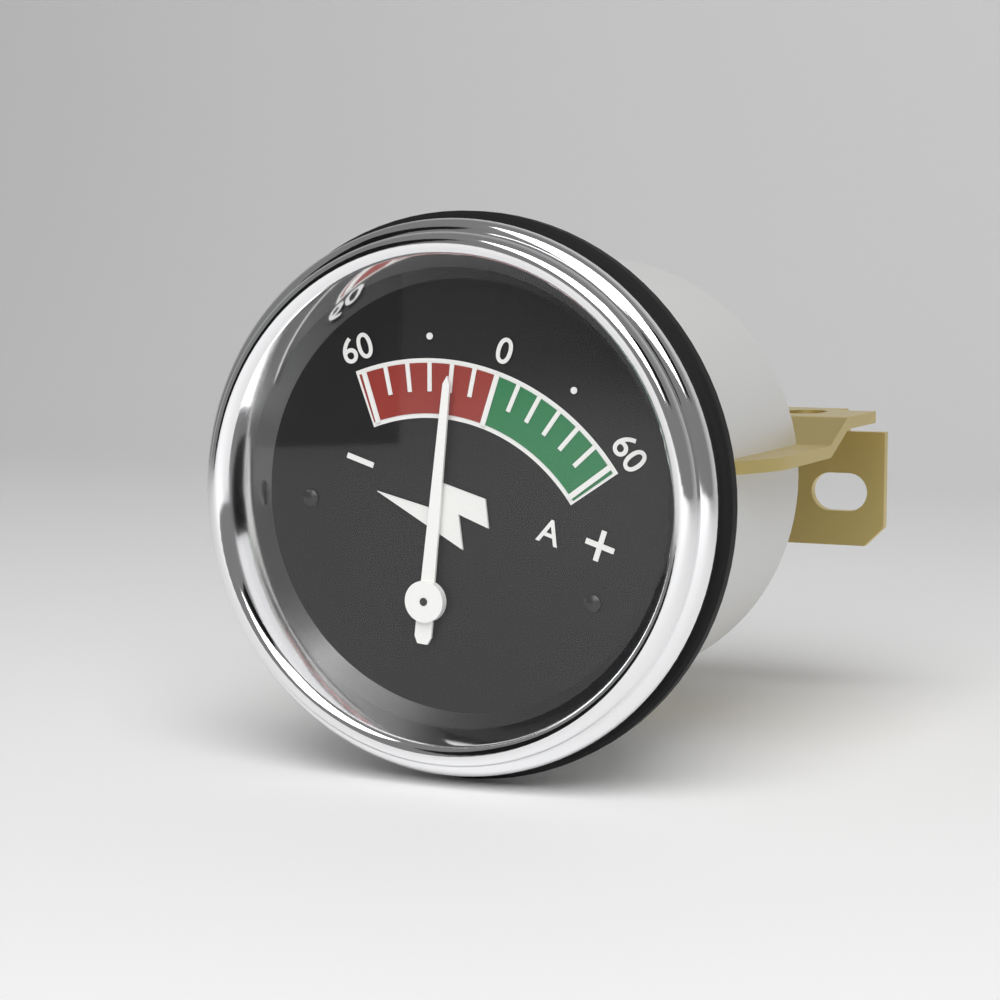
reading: -20 A
